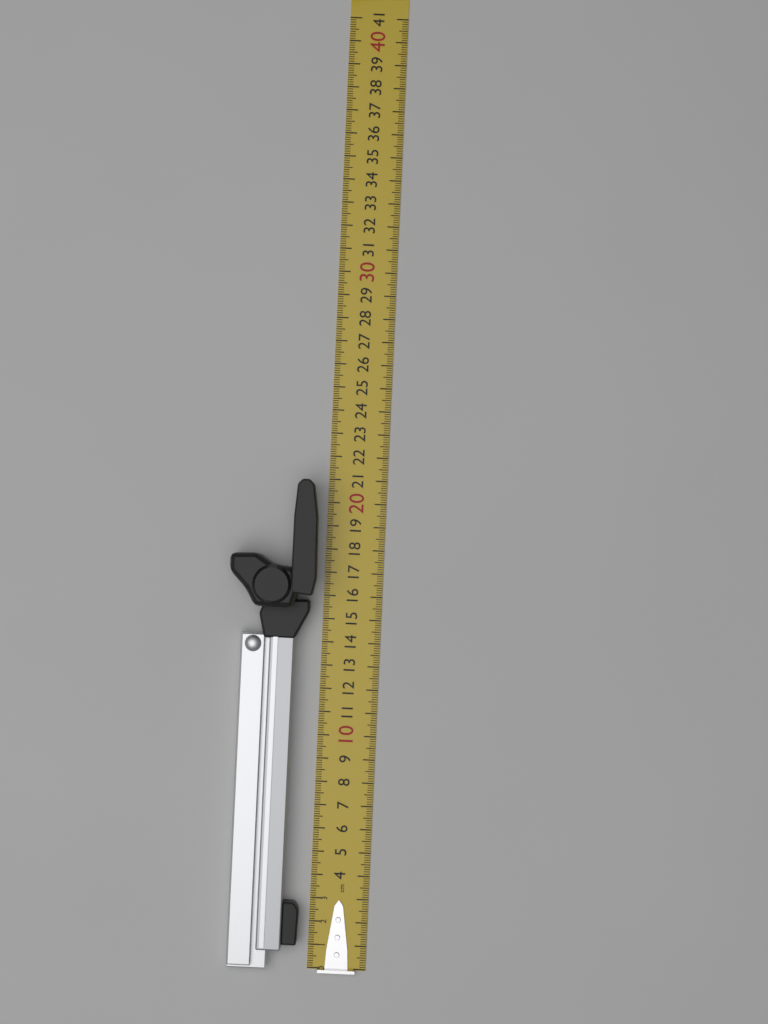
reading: 20.9 cm
